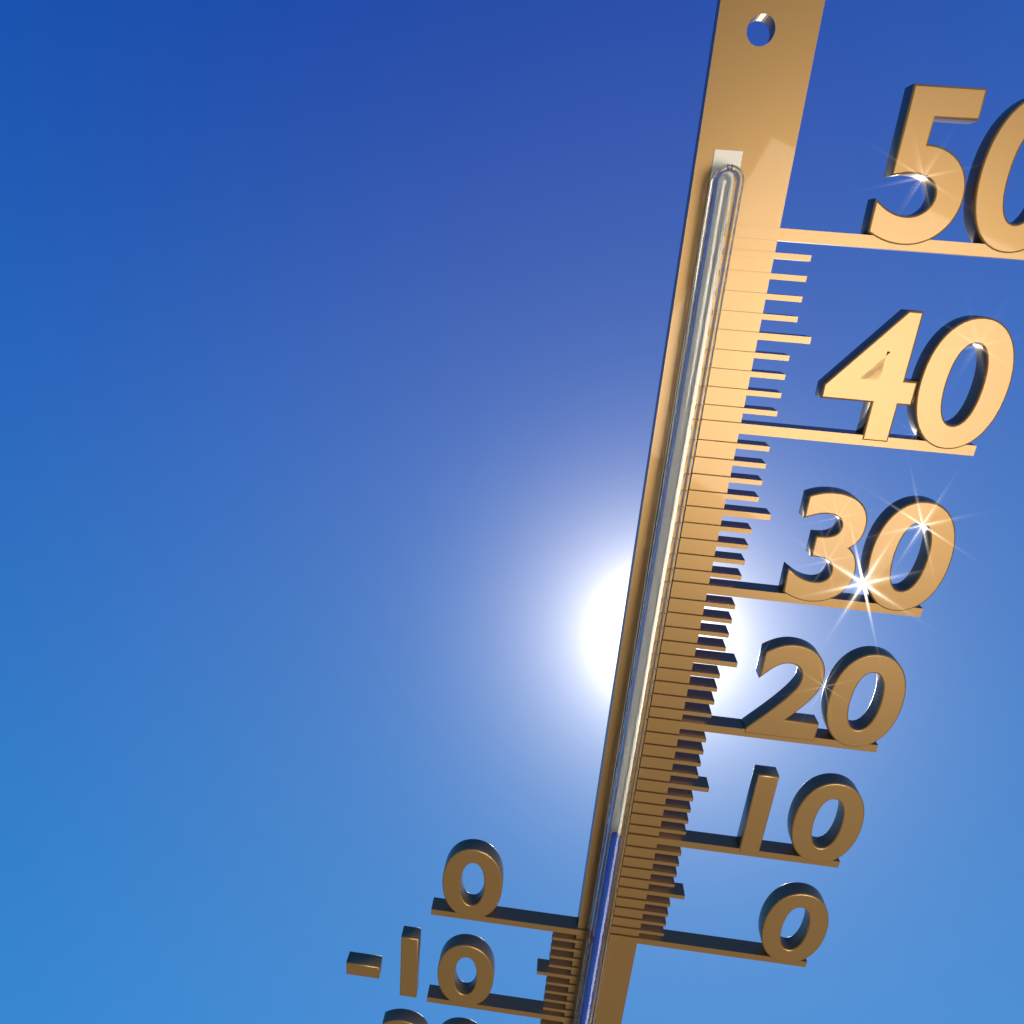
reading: 11 °C
